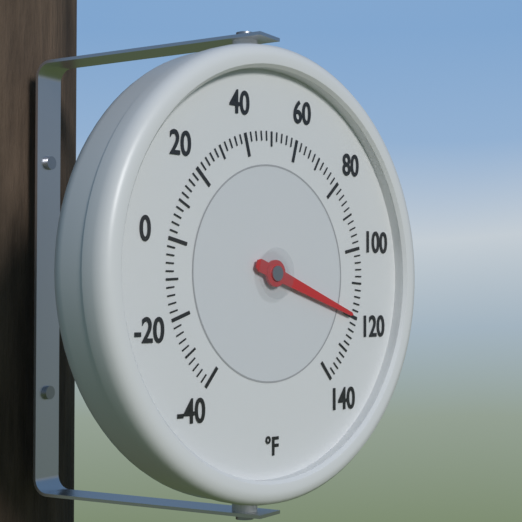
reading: 120 °F
